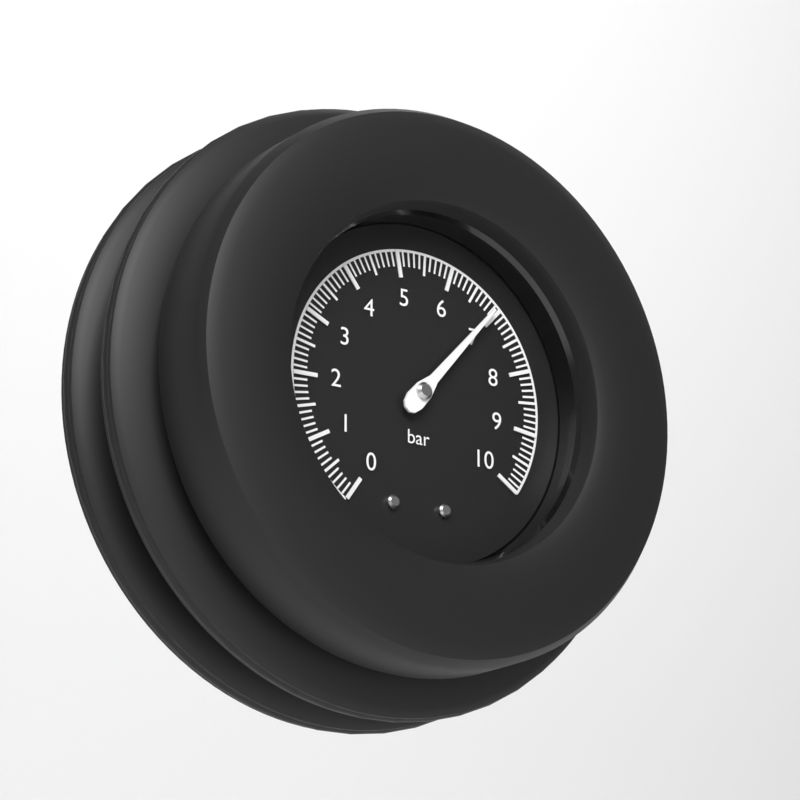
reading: 6.9 bar
